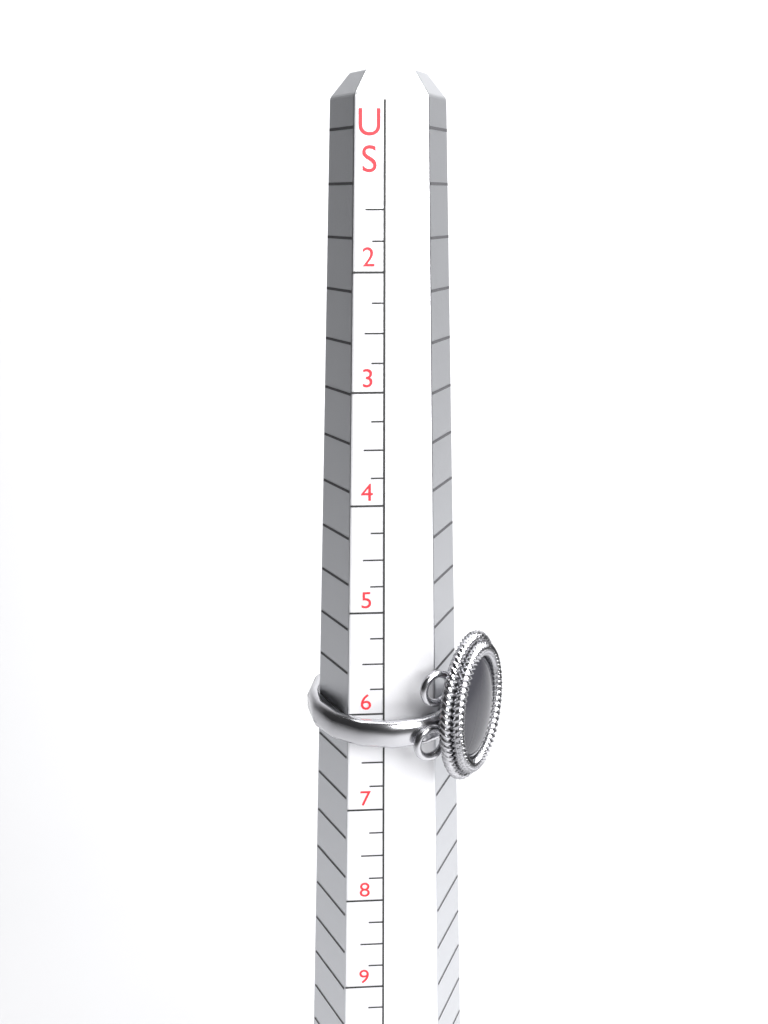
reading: 6.25 US
